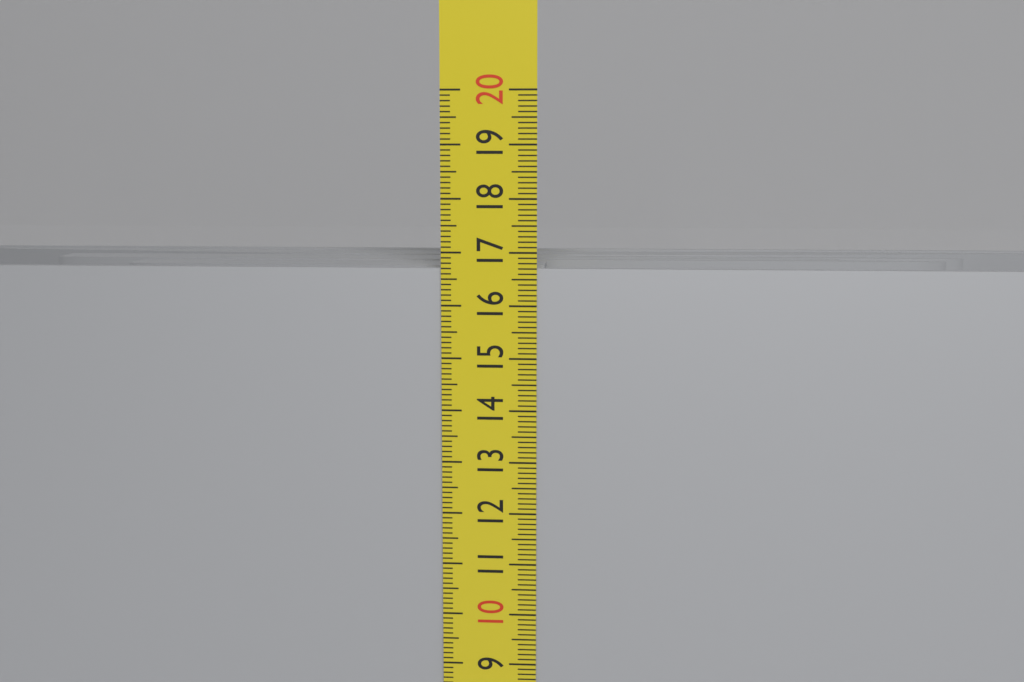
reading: 16.7 cm
